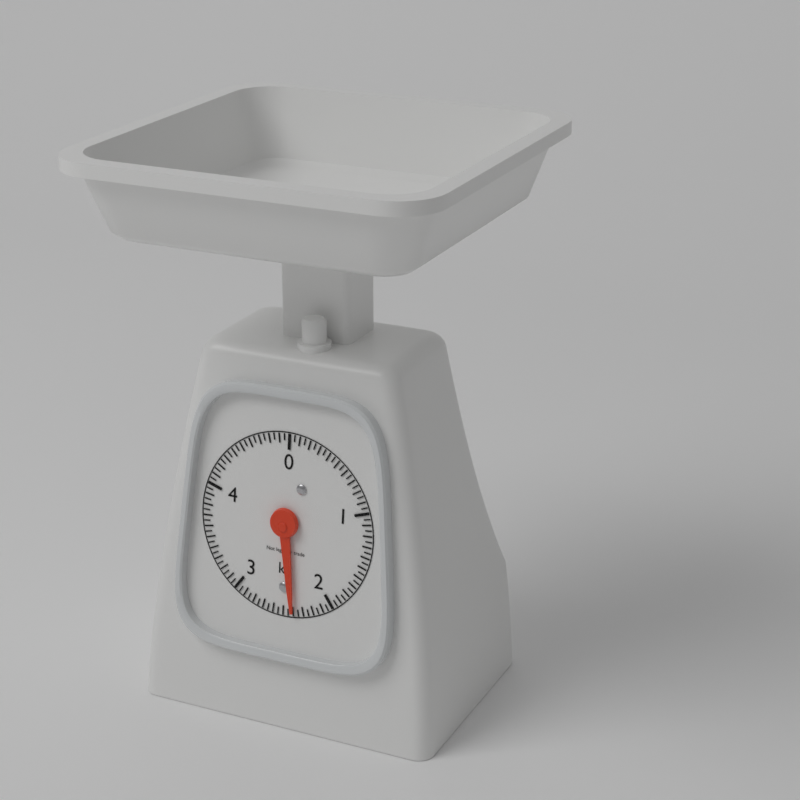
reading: 2.40 kg
